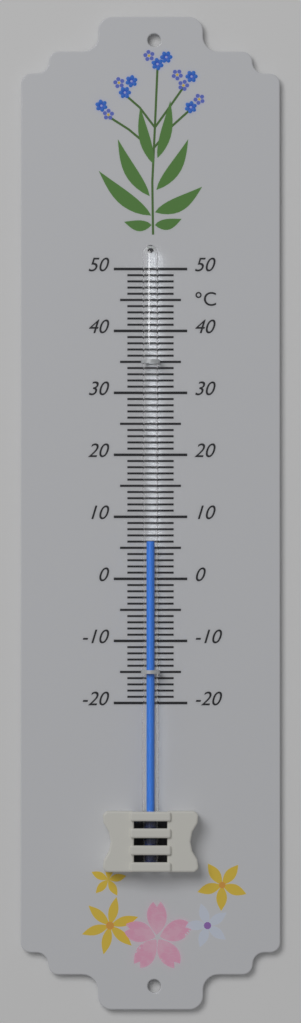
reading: 6 °C
